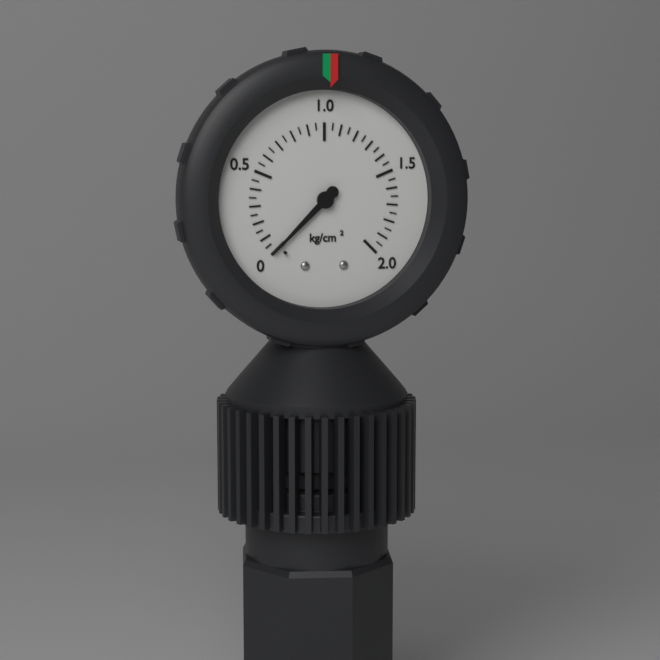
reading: 0.00 kg/cm²
